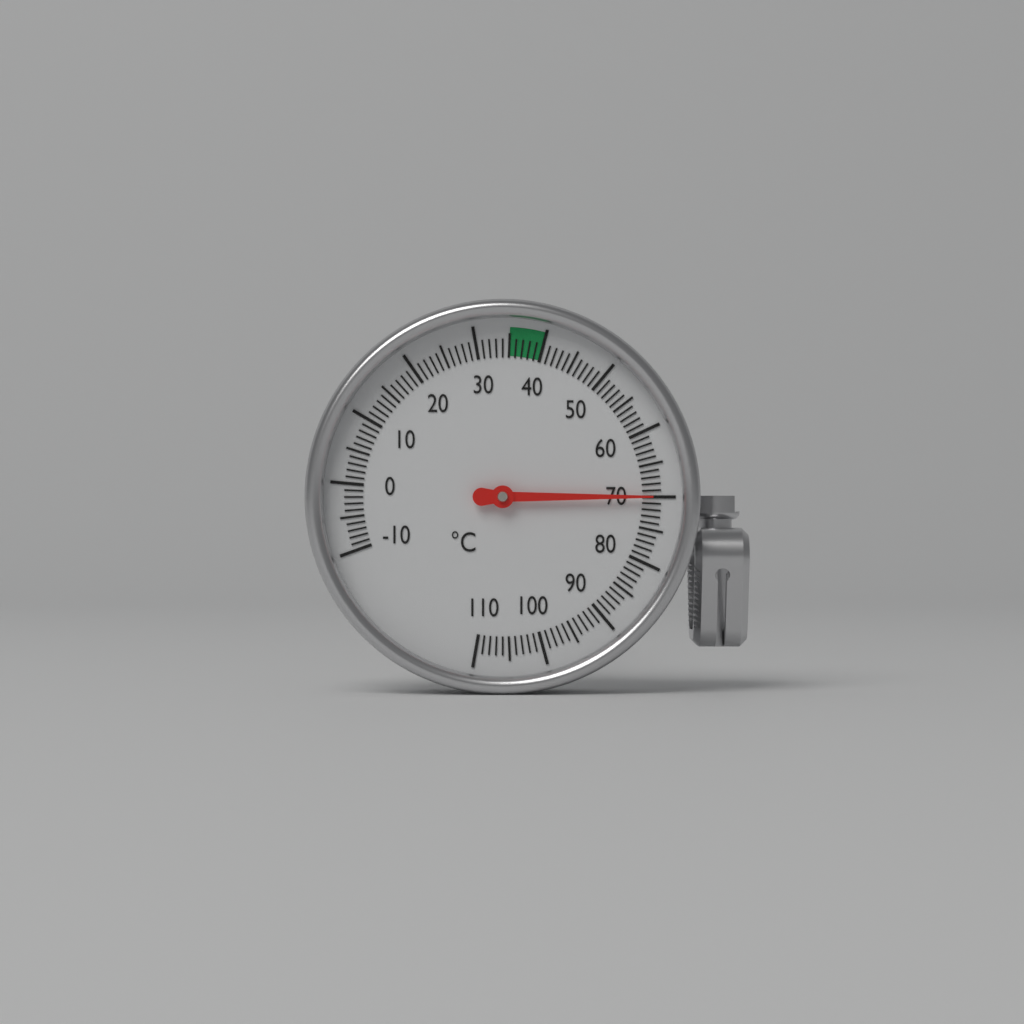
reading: 70 °C
